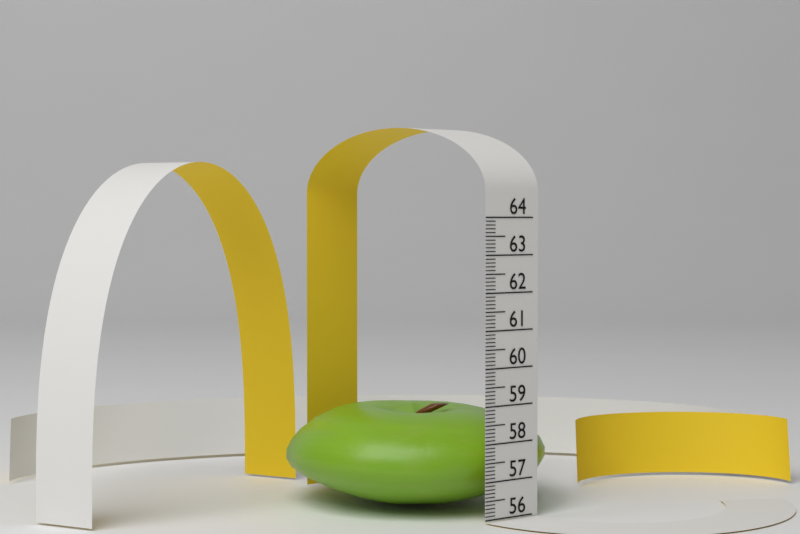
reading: 58.7 (no unit)
